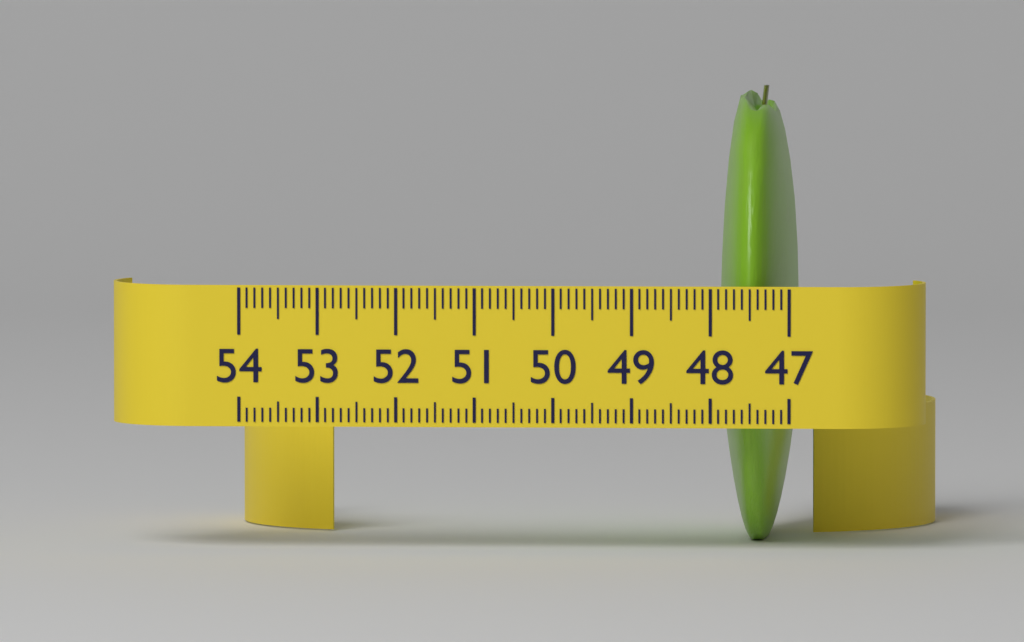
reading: 48.0 (no unit)
